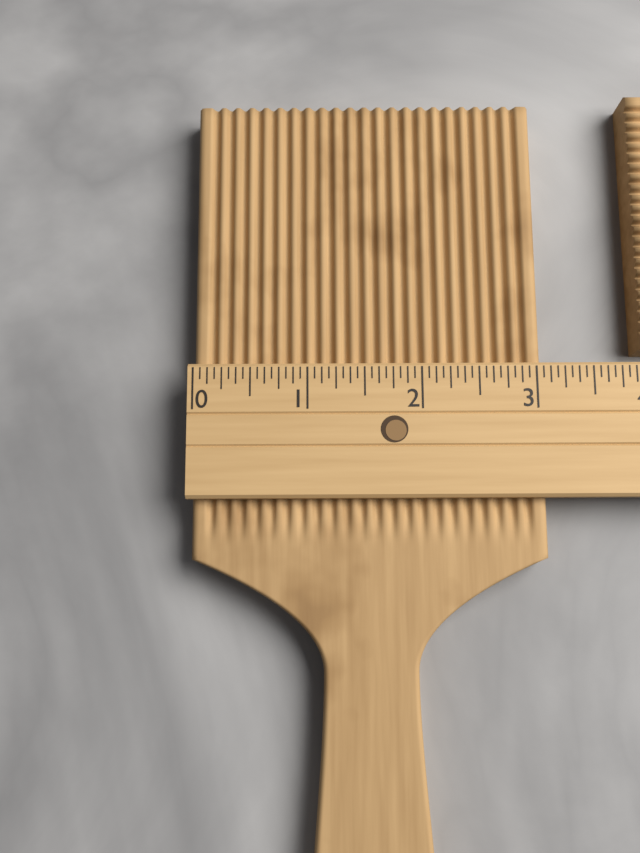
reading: 3.0625 (no unit)
